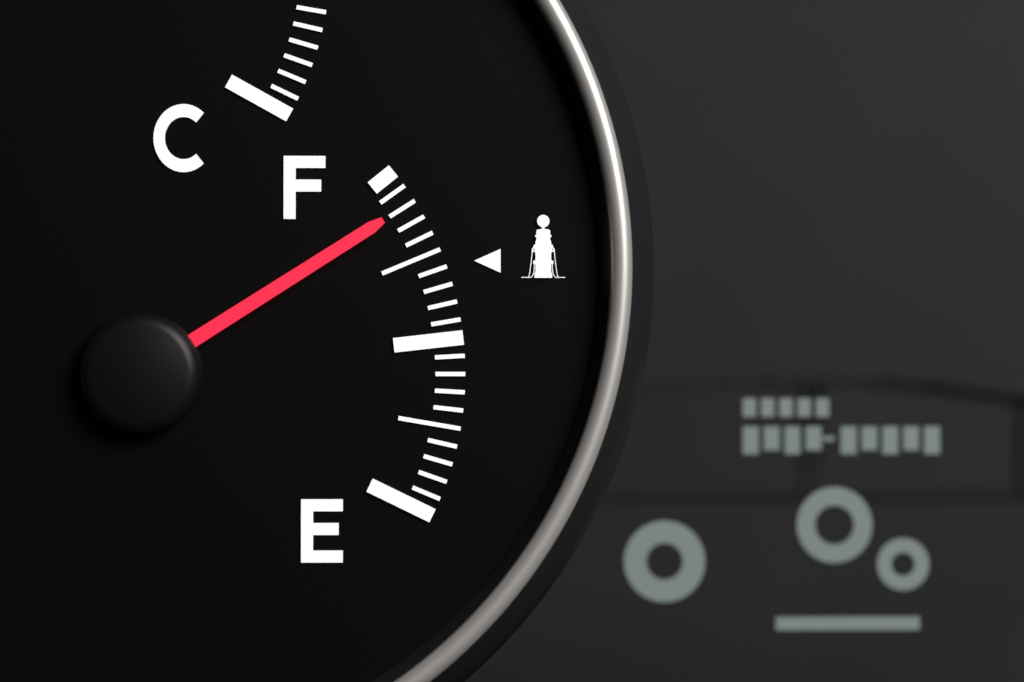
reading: 0.90 (no unit)
